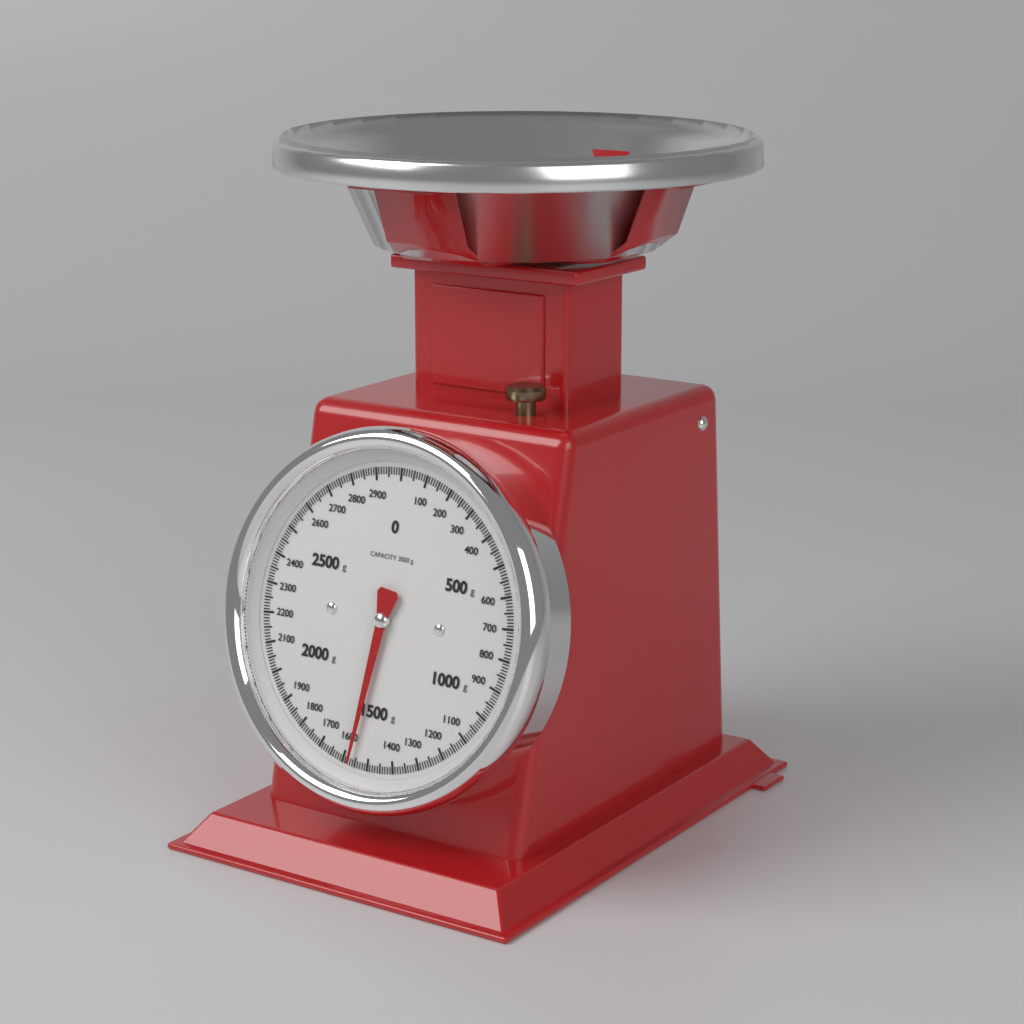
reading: 1570 g
